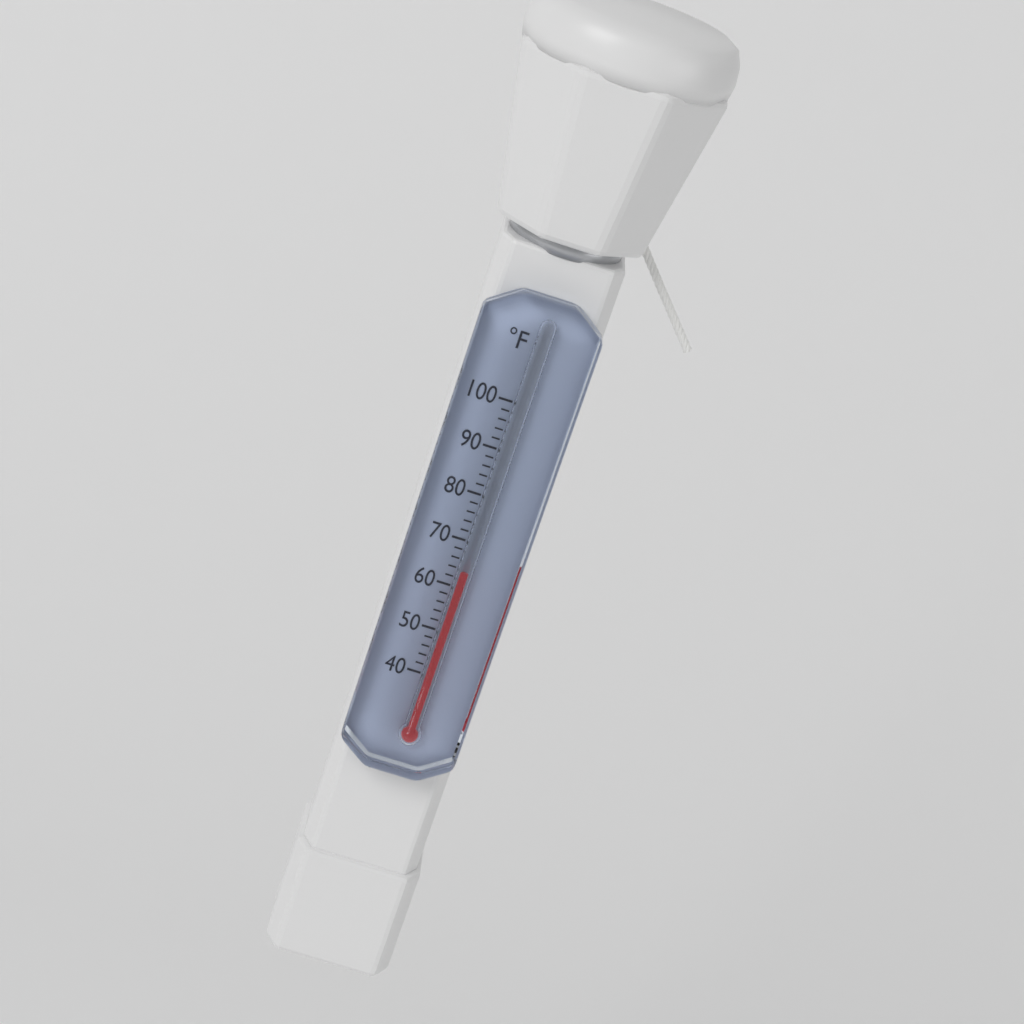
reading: 64 °F
